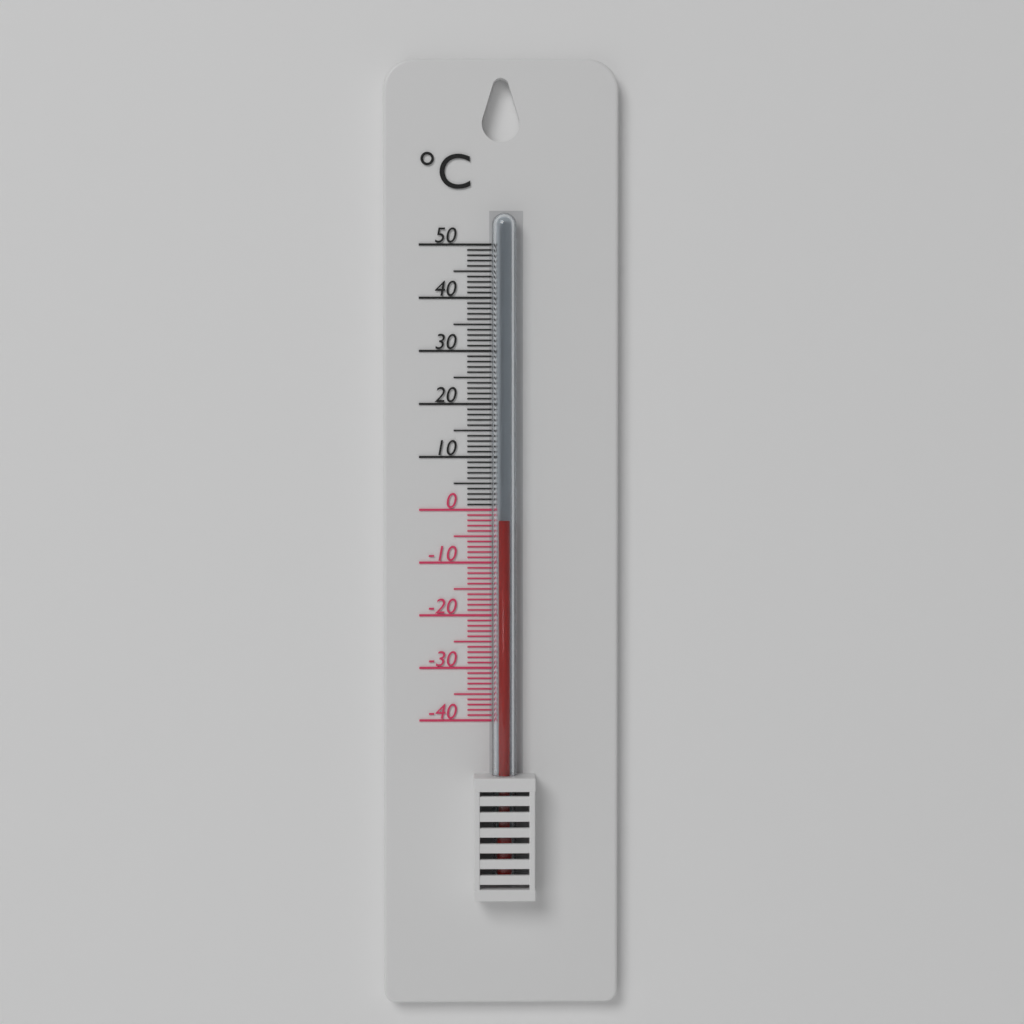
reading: -2 °C
